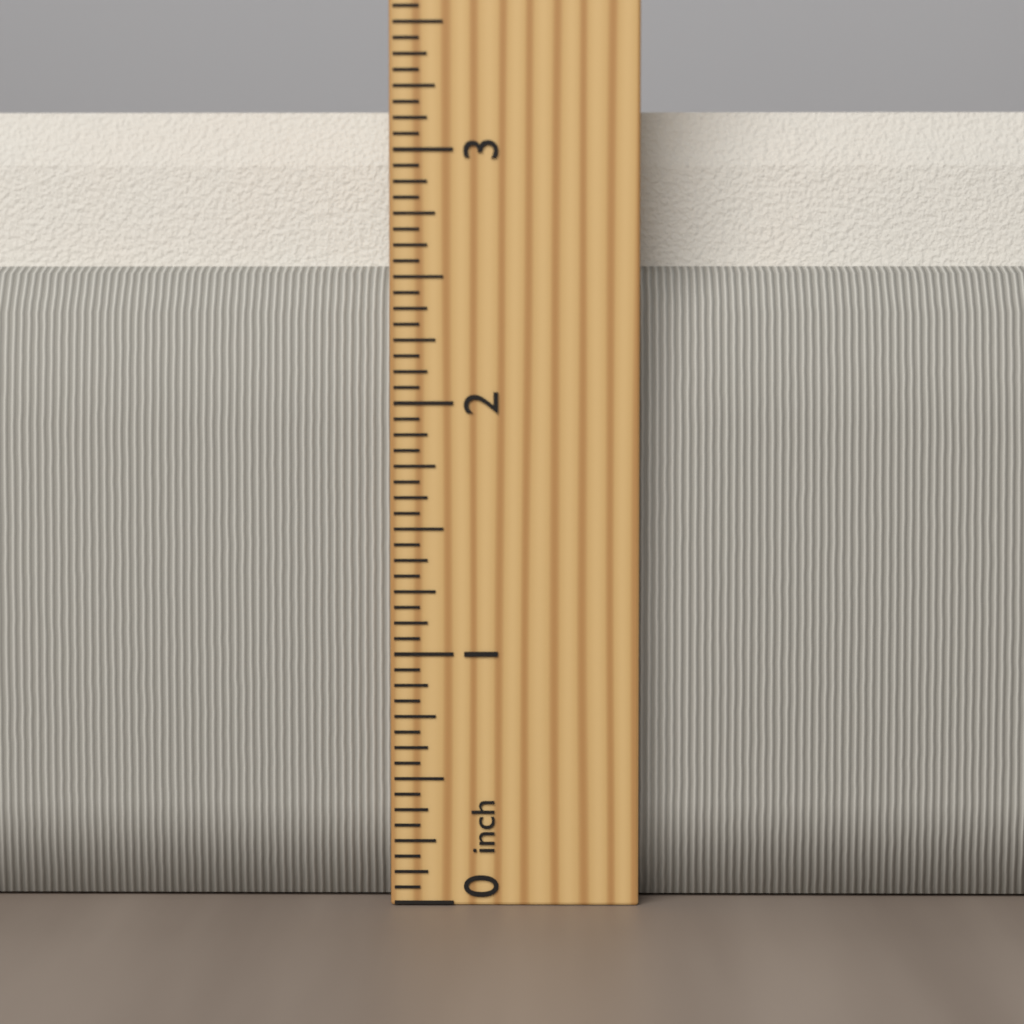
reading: 3.1875 inch
